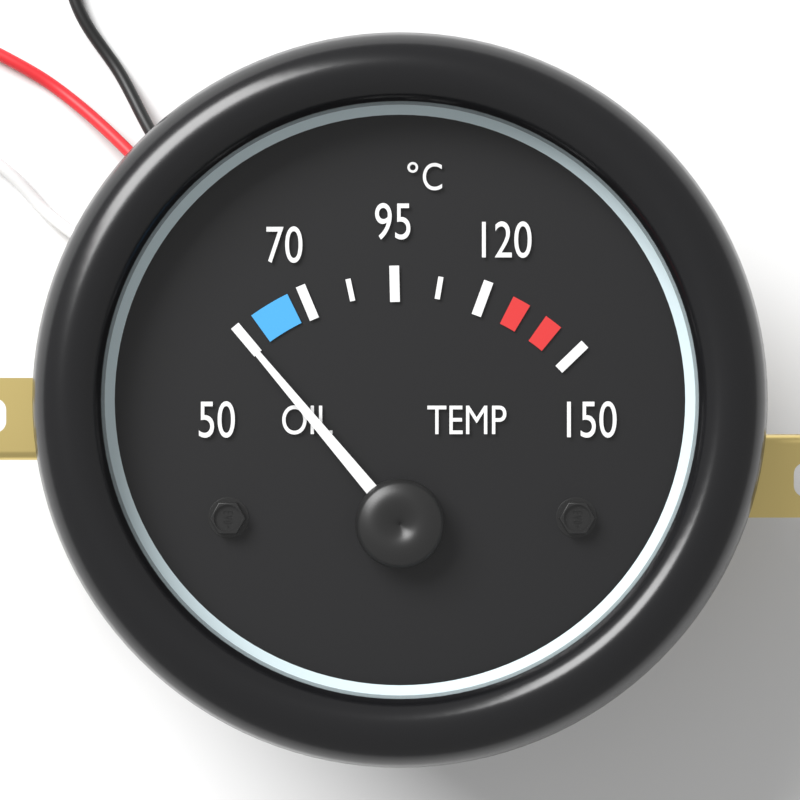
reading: 50.0 °C
